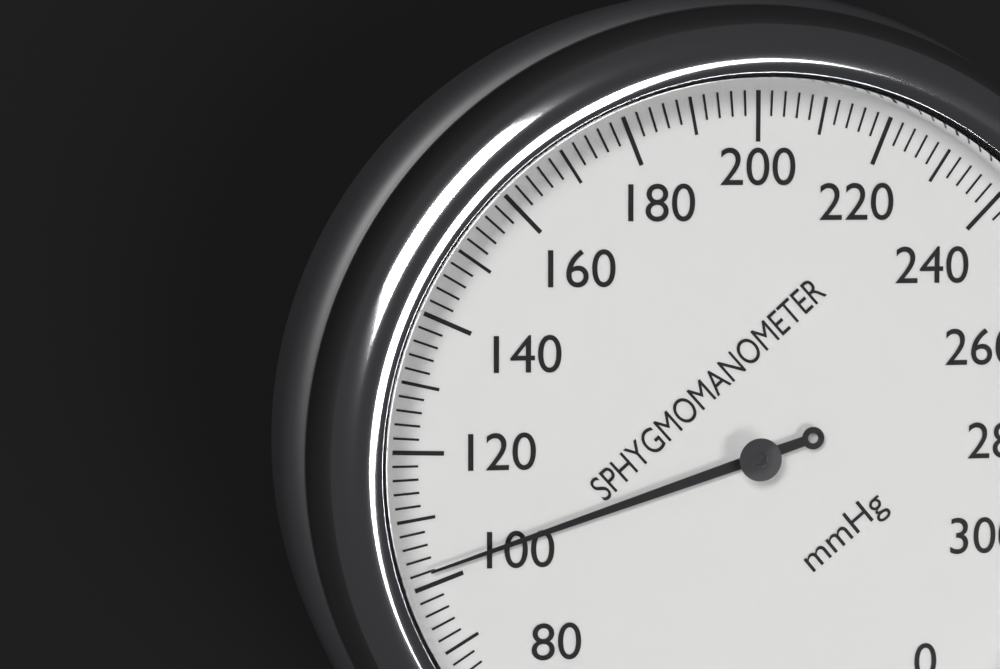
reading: 102 mmHg
